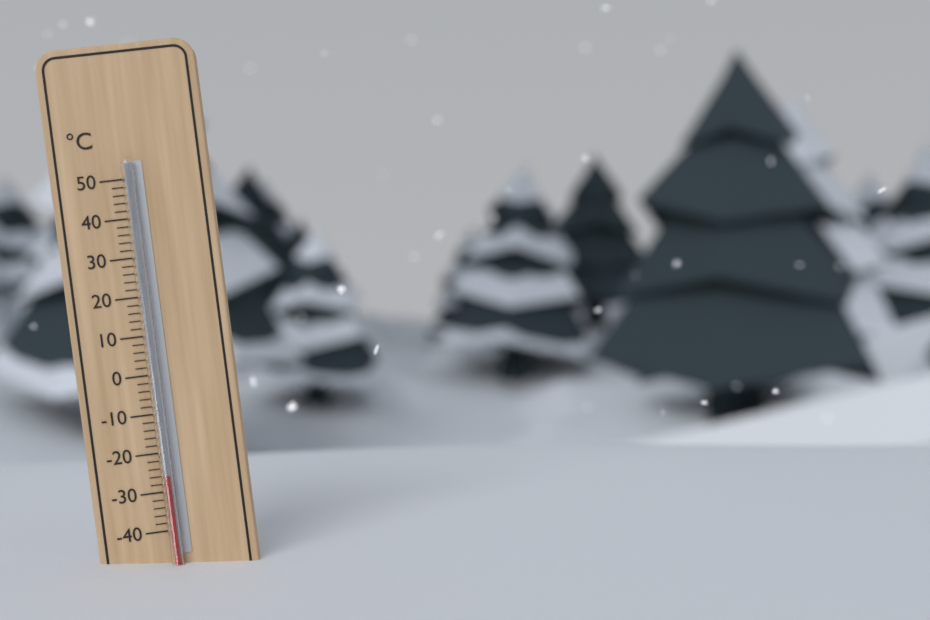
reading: -26 °C
